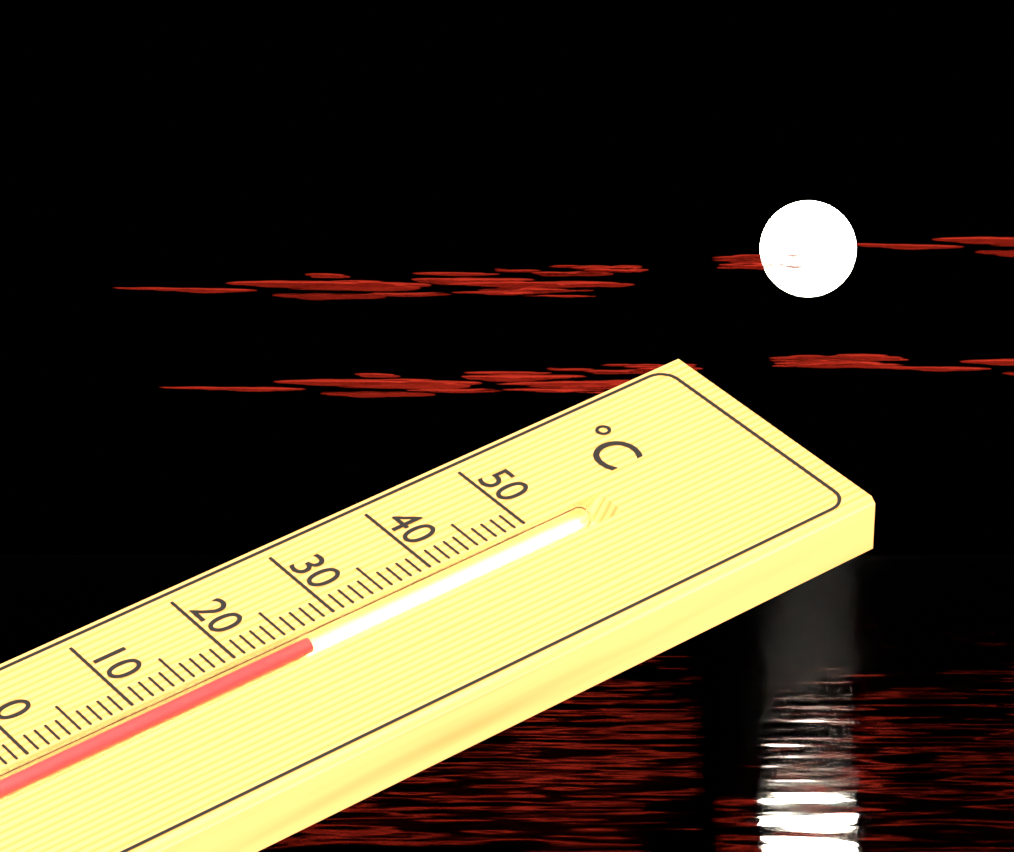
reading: 26 °C
